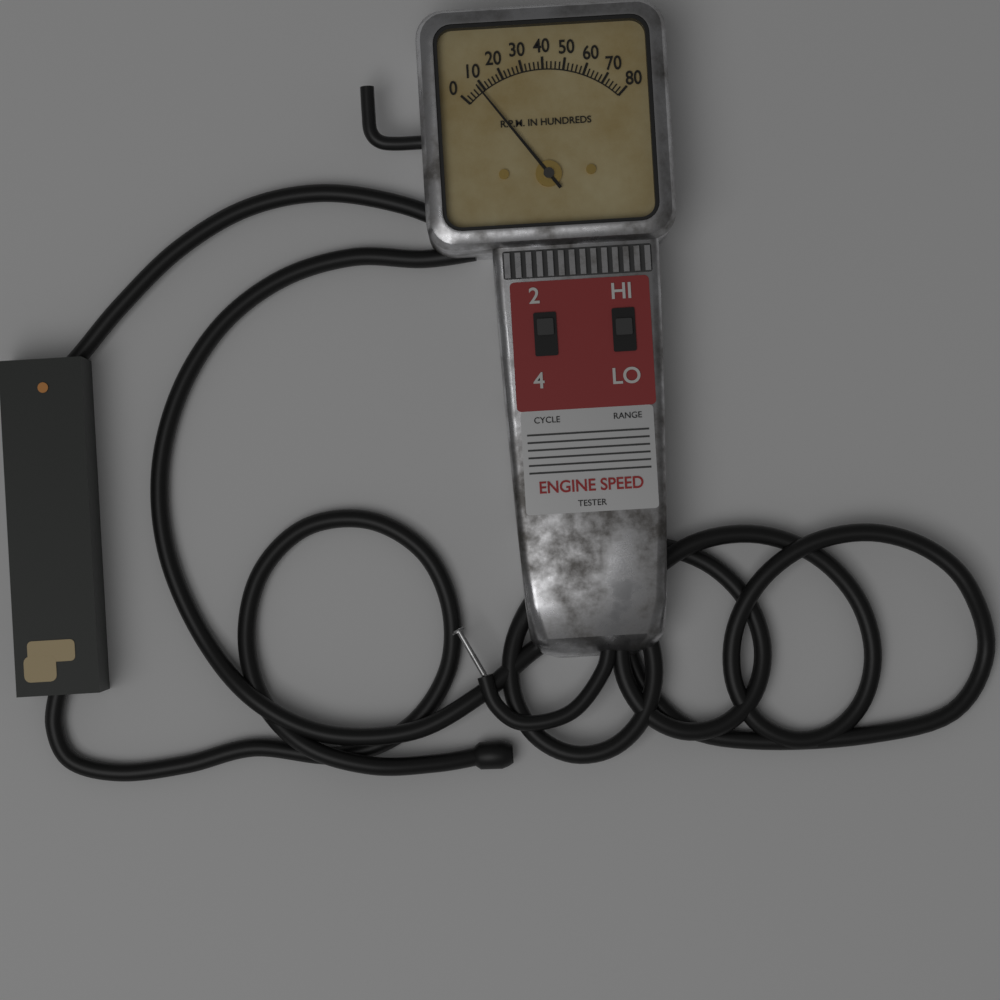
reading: 800 RPM
